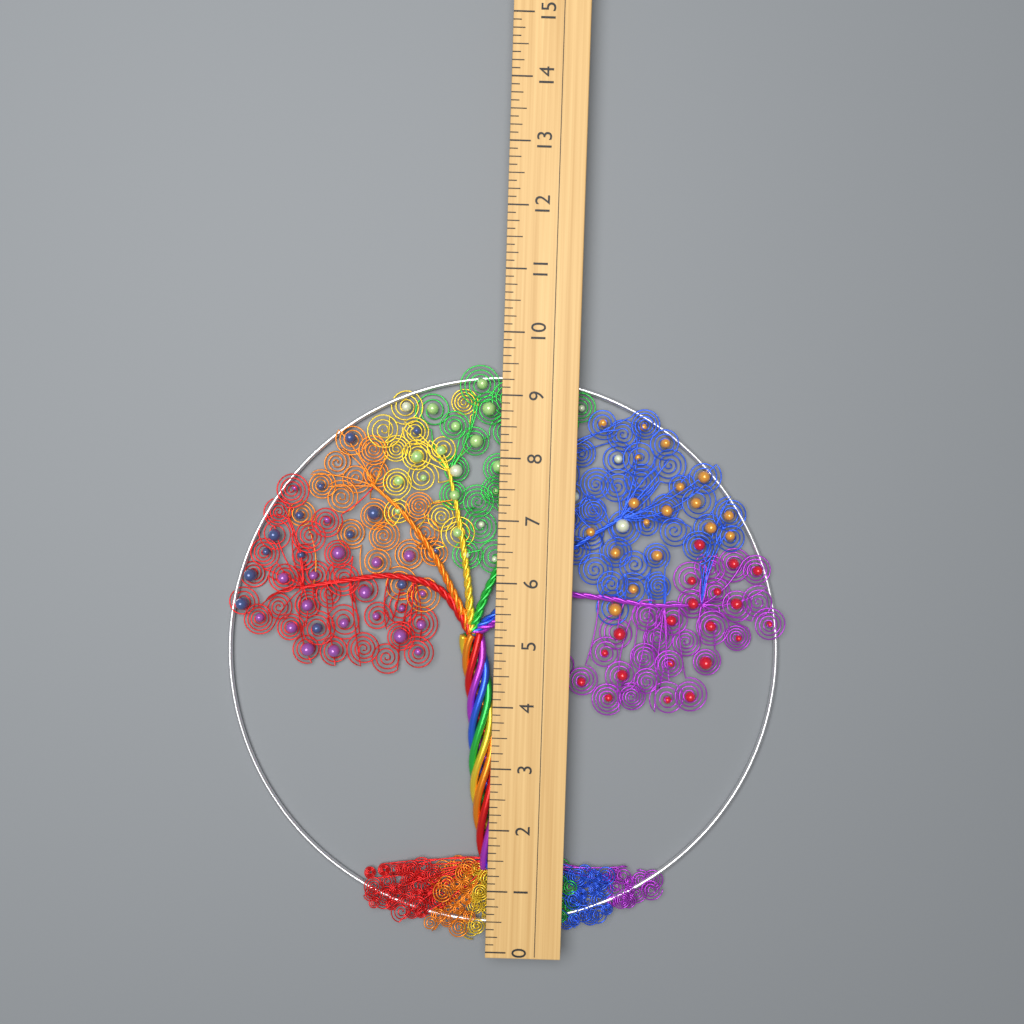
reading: 9.500 (no unit)
